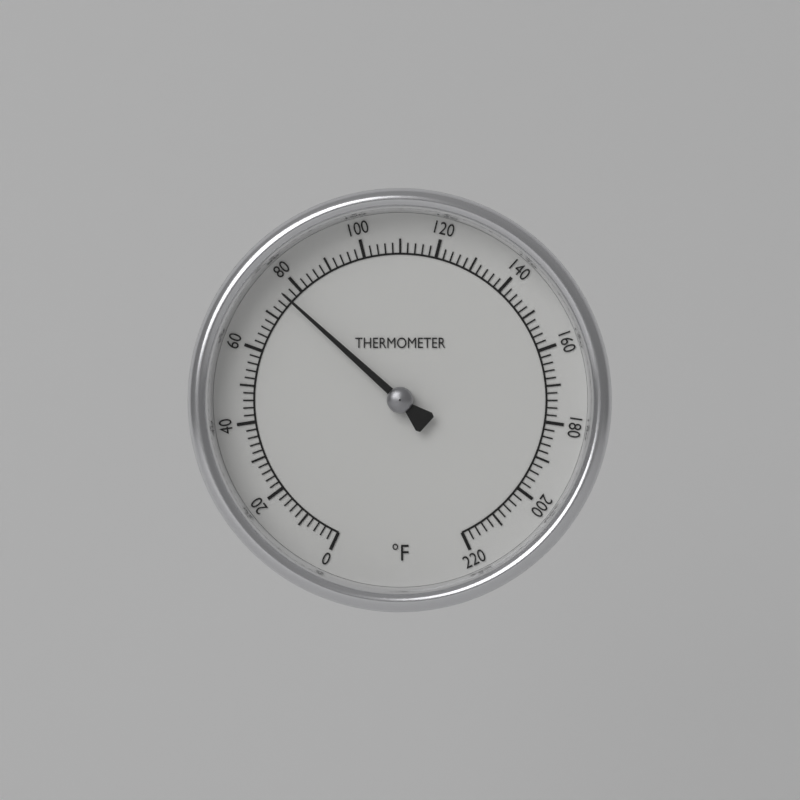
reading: 76 °F
